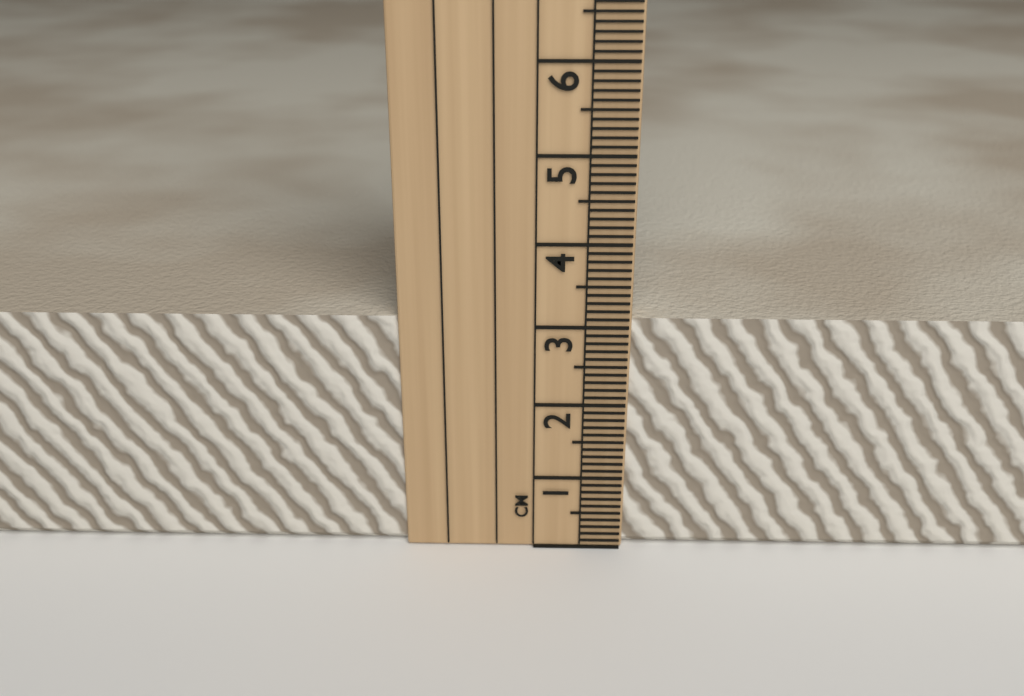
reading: 3.1 cm
